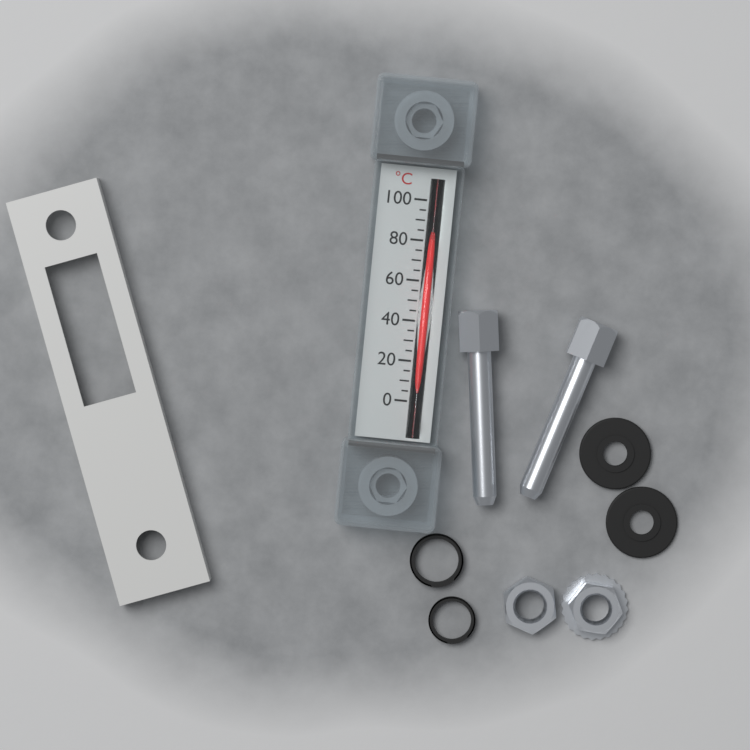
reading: 80 °C
